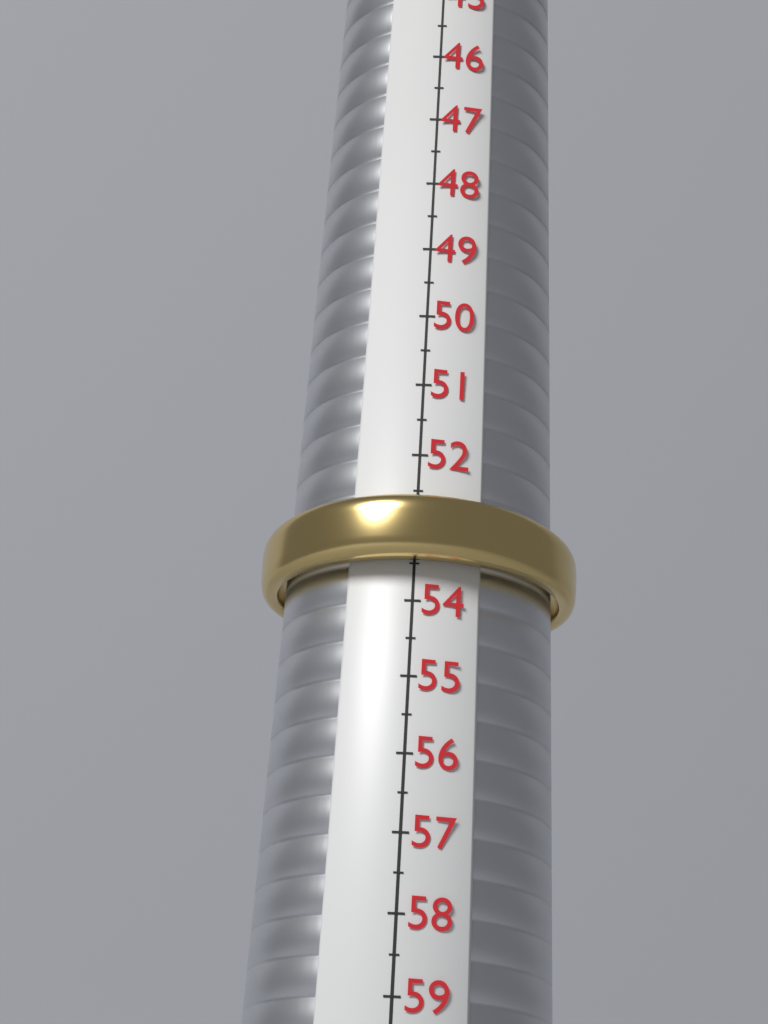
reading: 53.5 (no unit)
